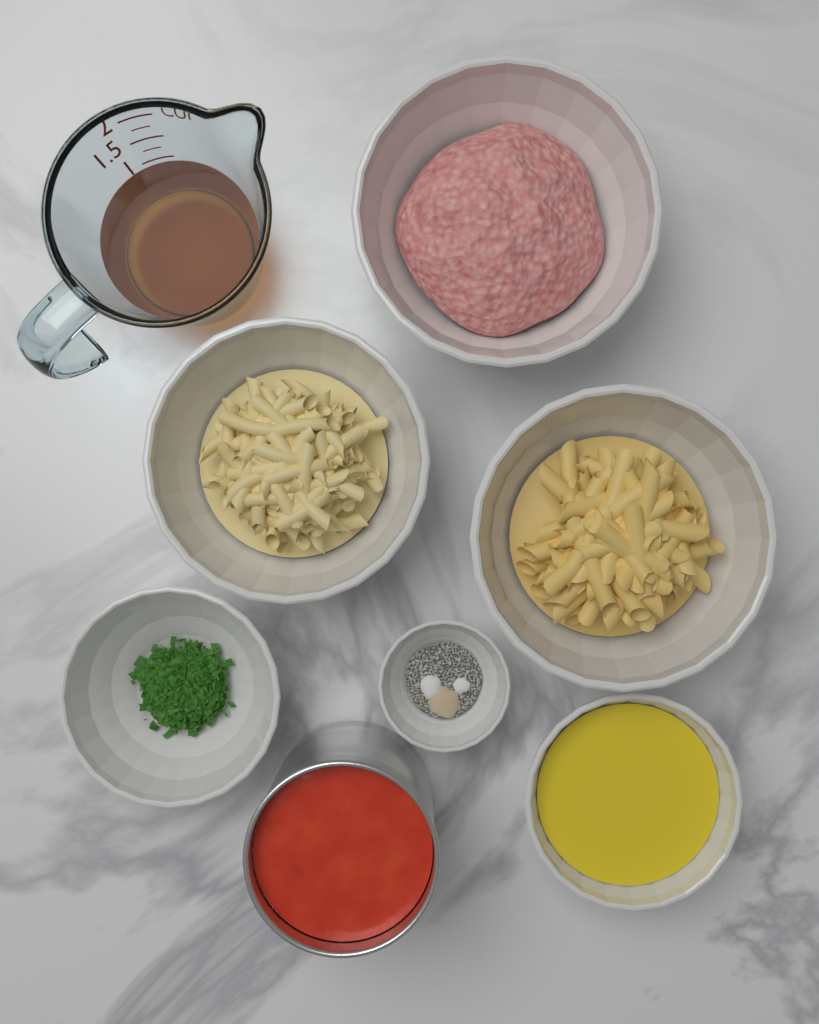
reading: 1.00 cup
